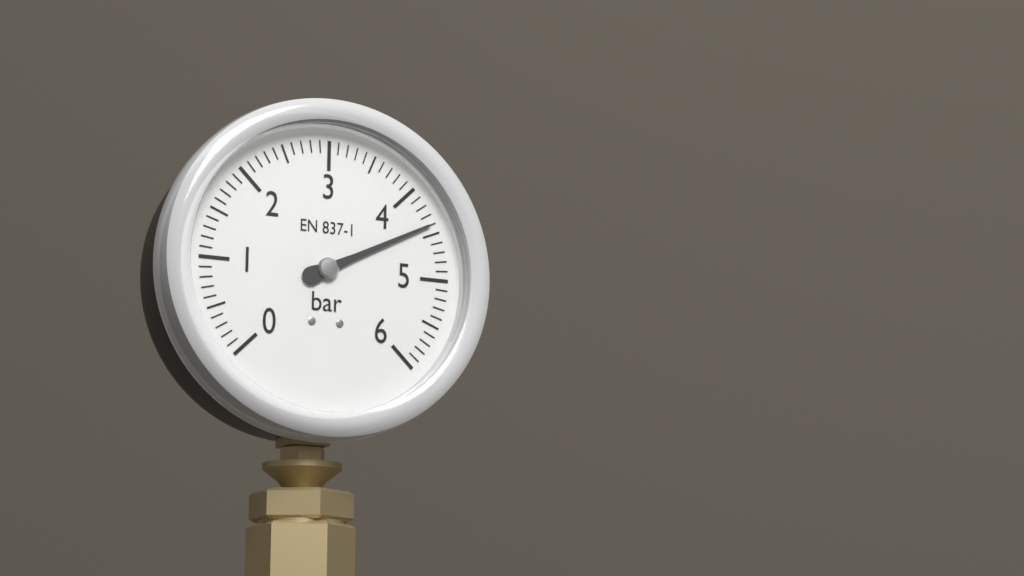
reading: 4.4 bar
